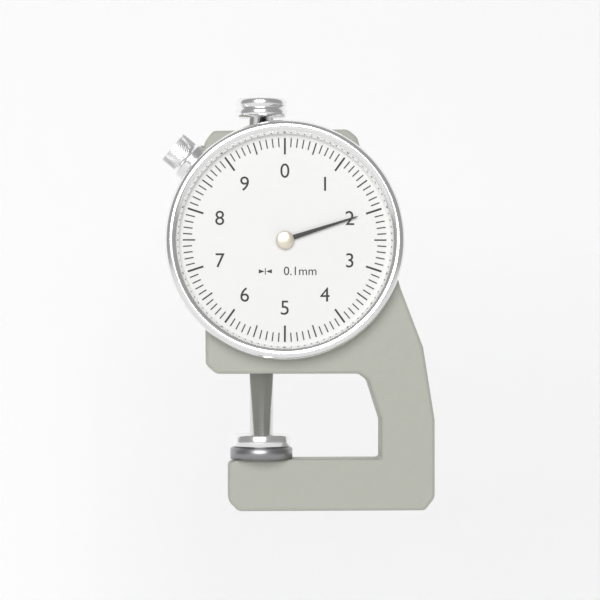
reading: 2.0 mm
